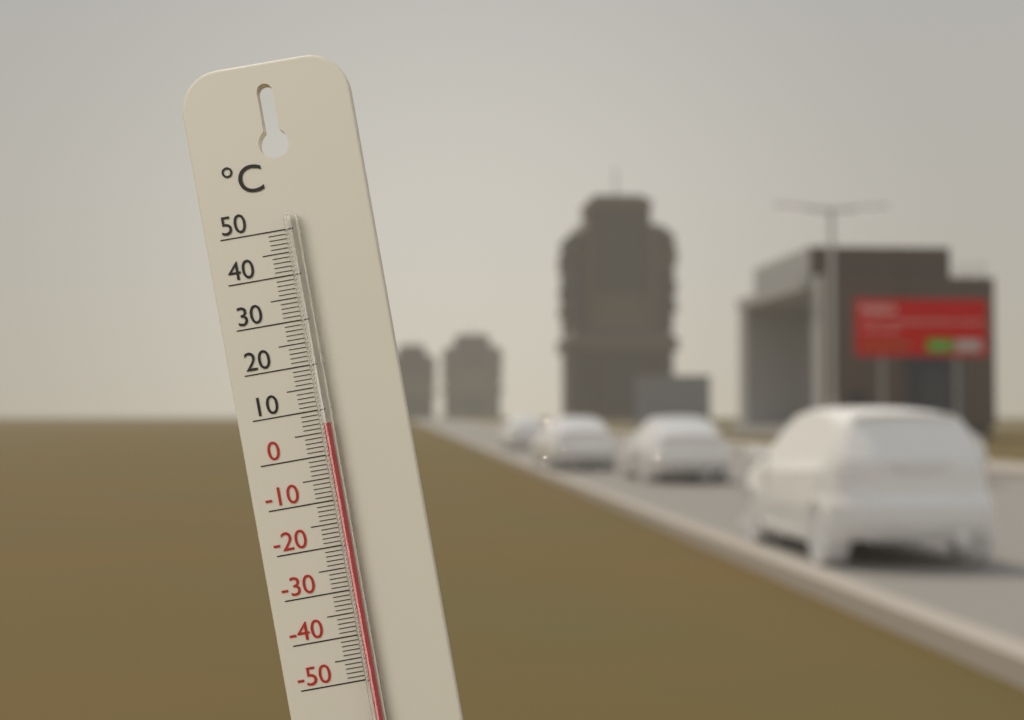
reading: 7 °C
